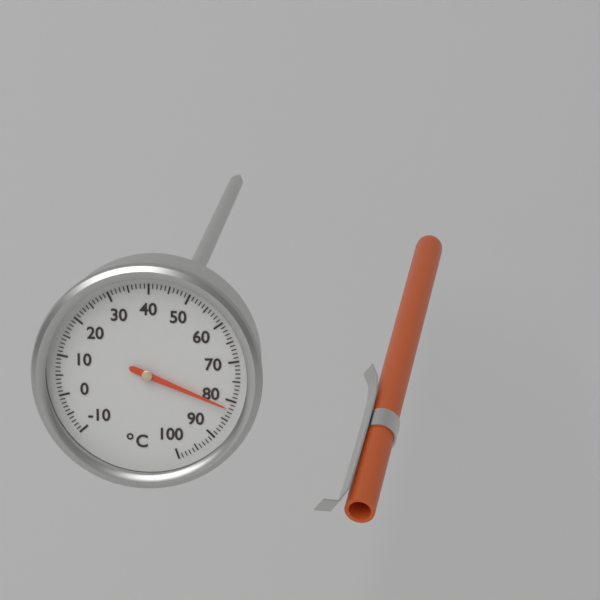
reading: 82 °C
